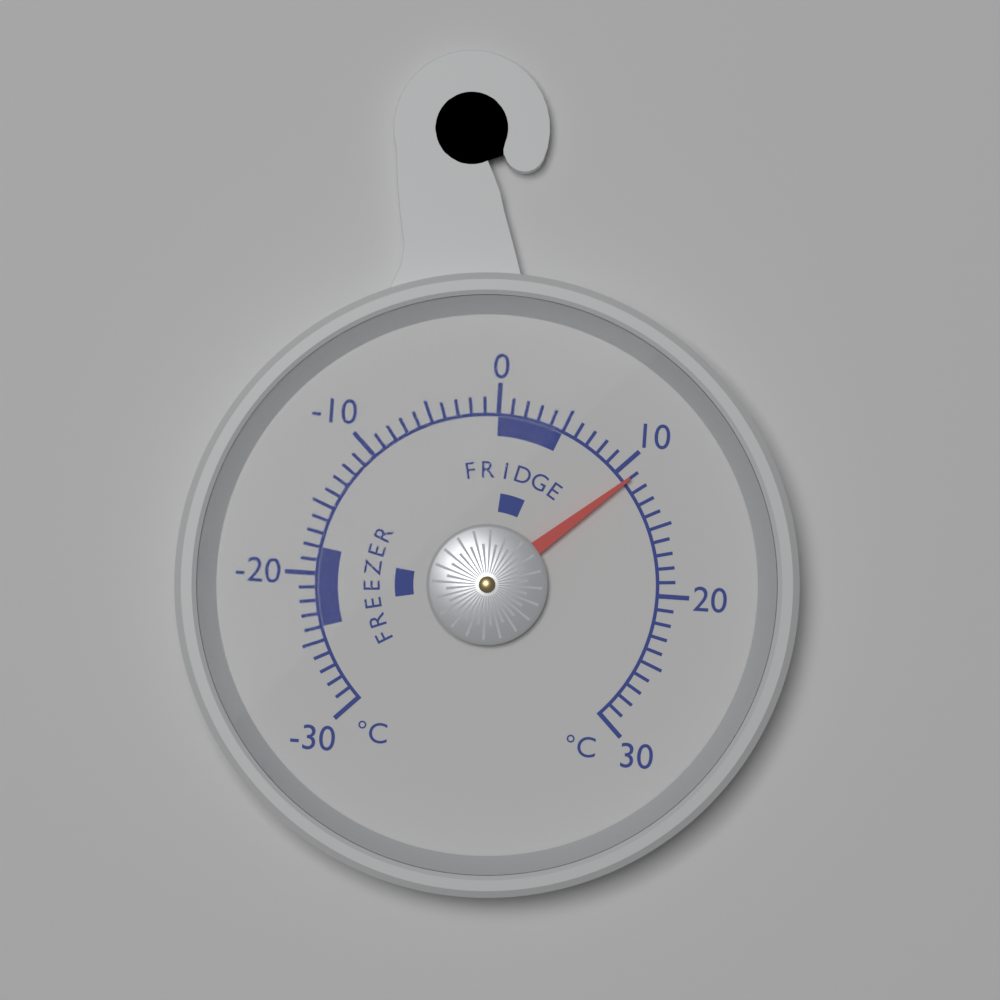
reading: 11 °C
